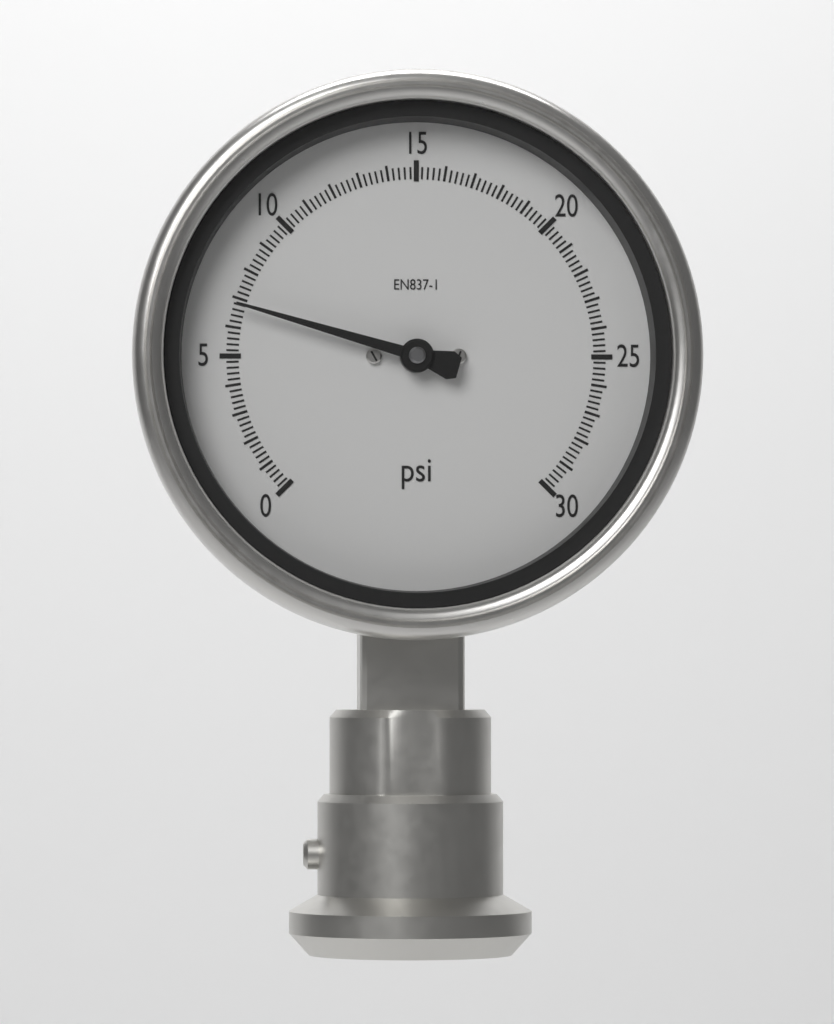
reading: 6.8 psi
